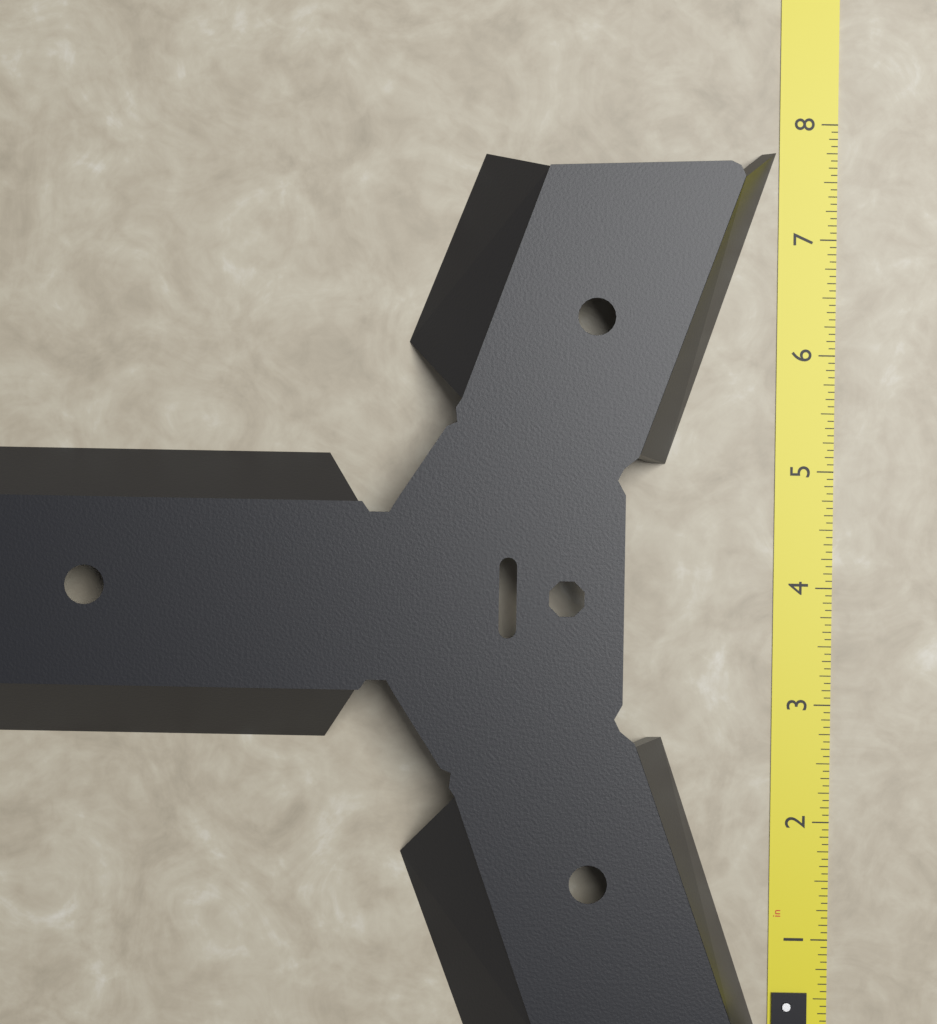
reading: 7.7500 in
